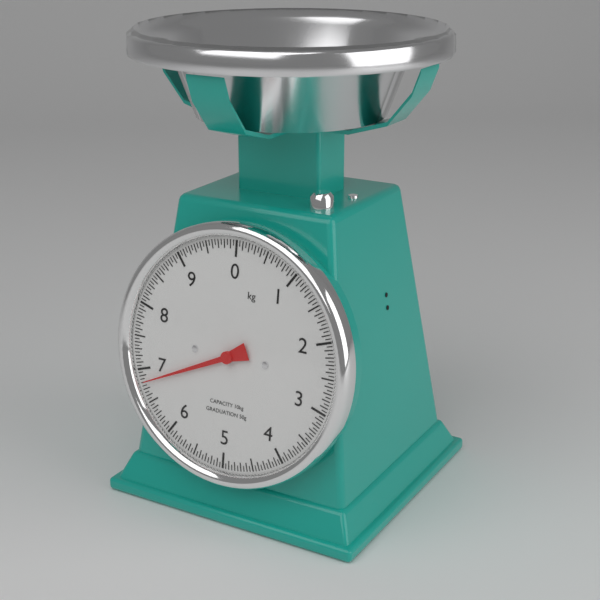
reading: 6.80 kg
